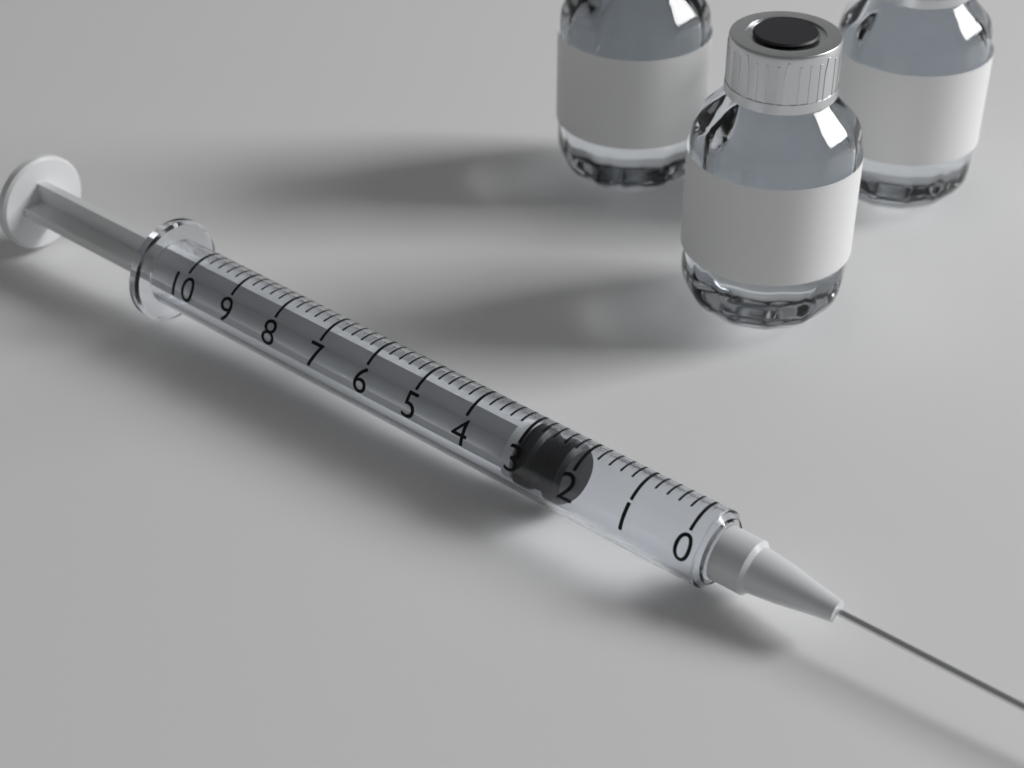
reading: 2.2 (no unit)
